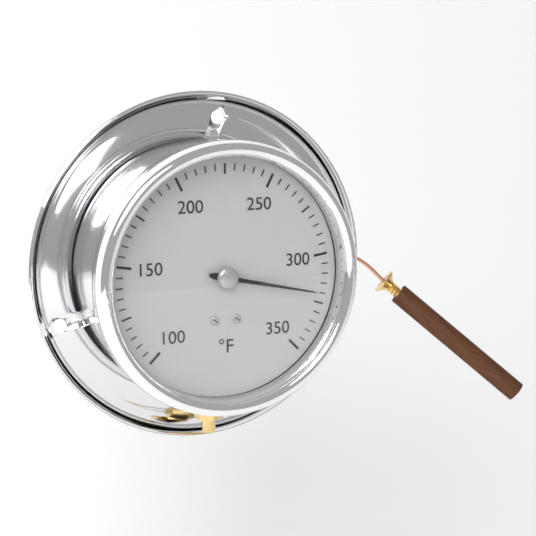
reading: 320 °F
